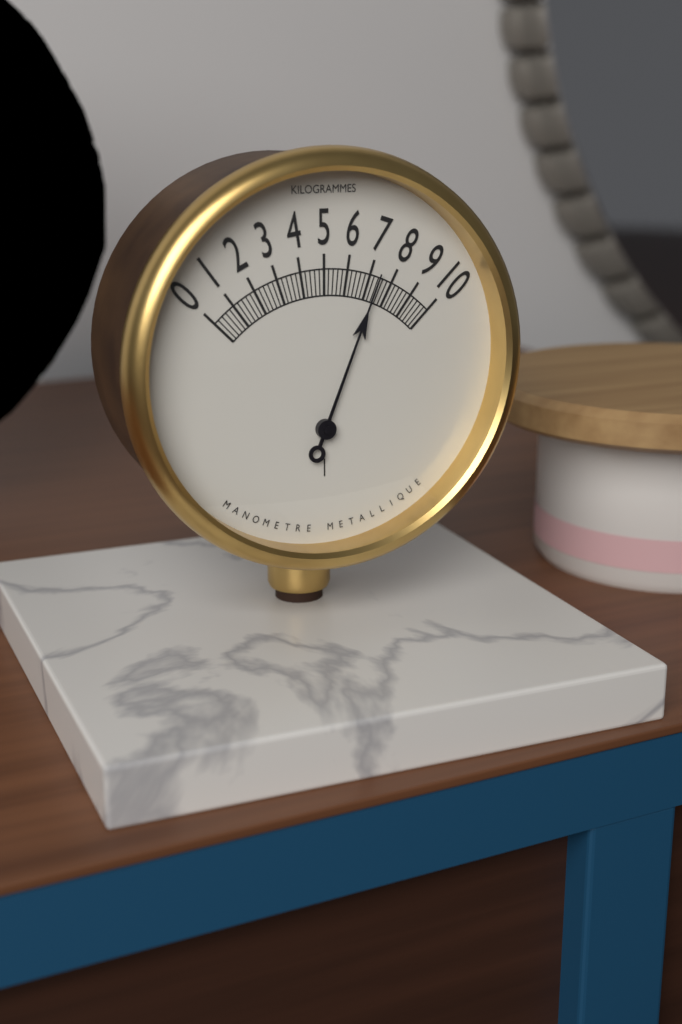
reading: 7.4 kg
